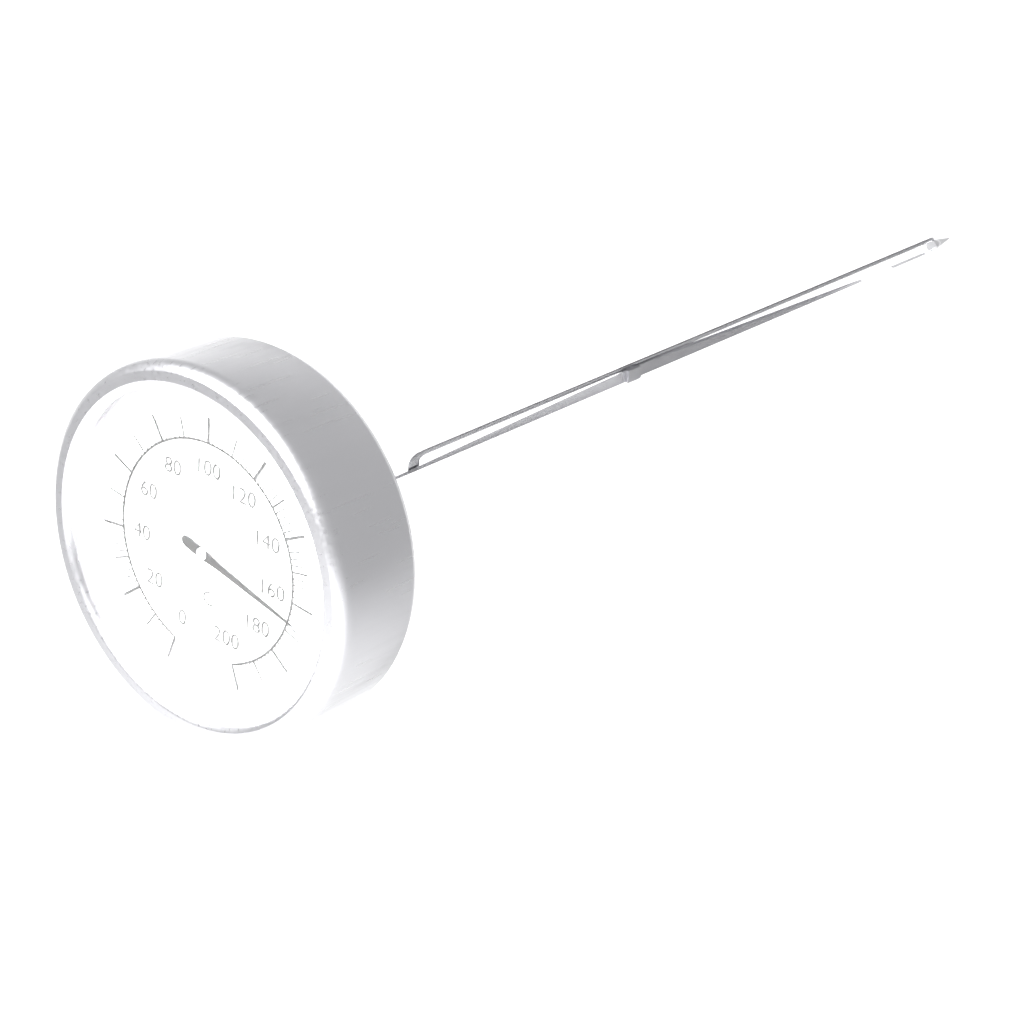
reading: 166 °C
